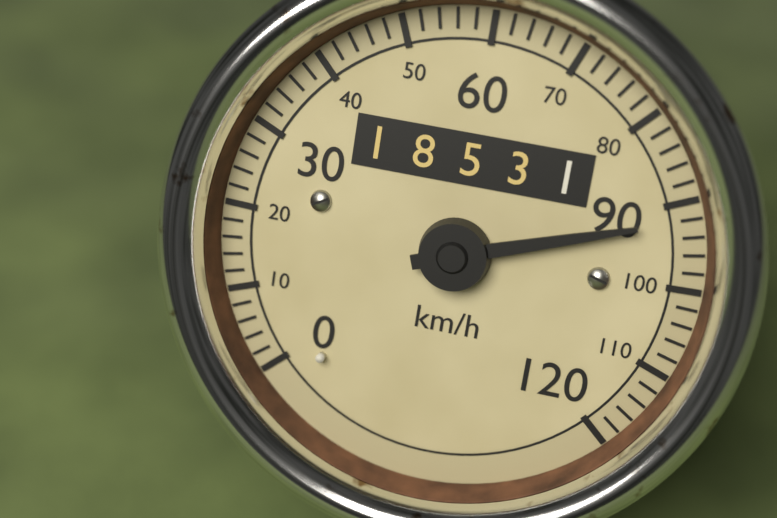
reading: 92 km/h
